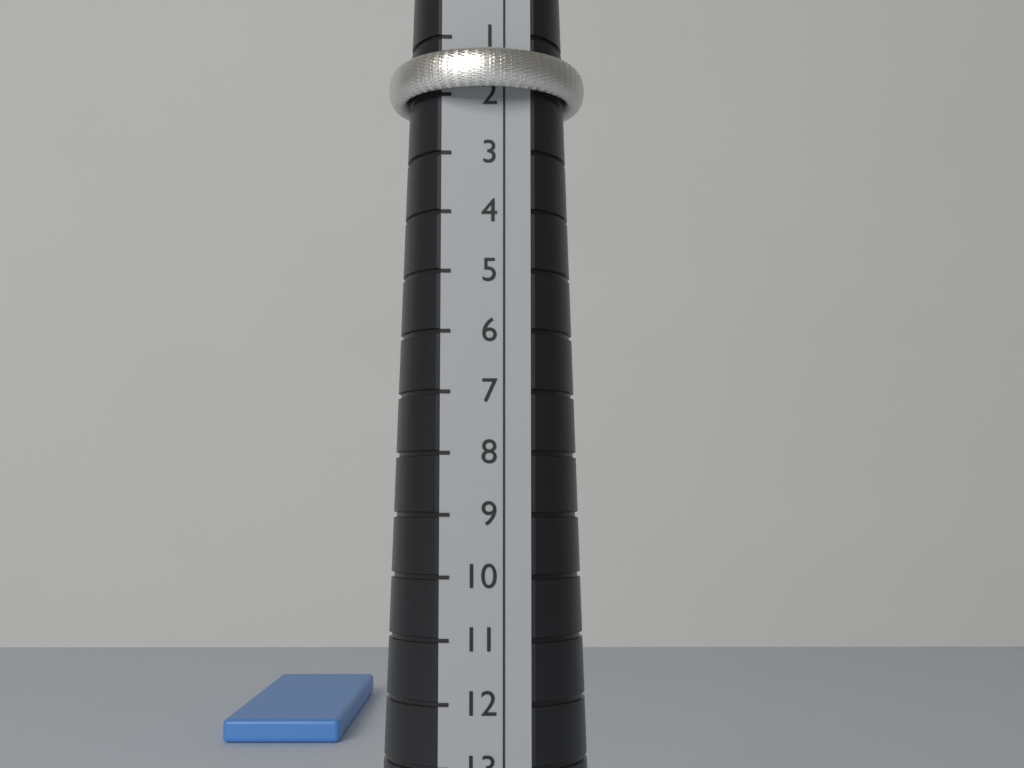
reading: 2 (no unit)
